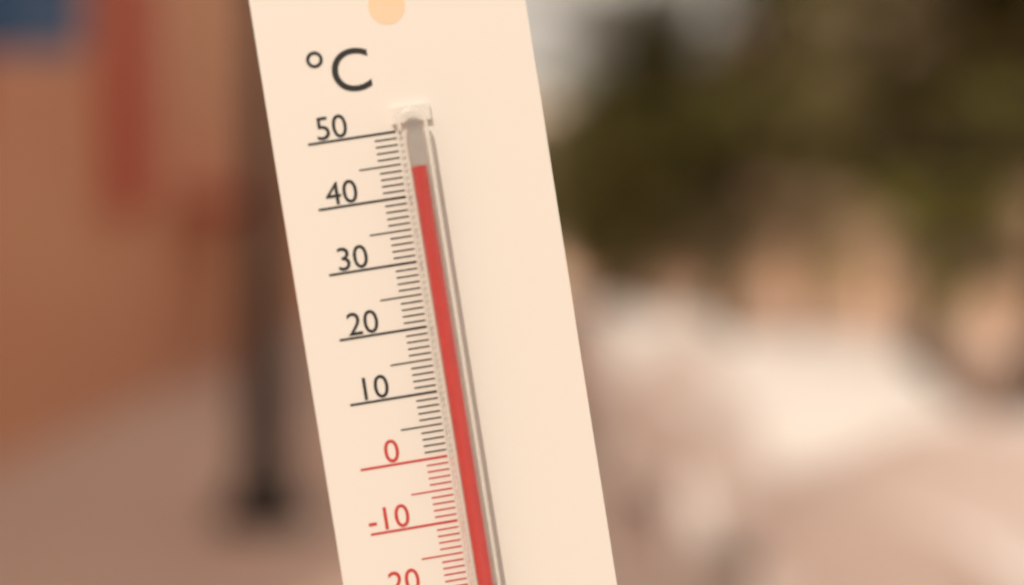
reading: 44 °C
